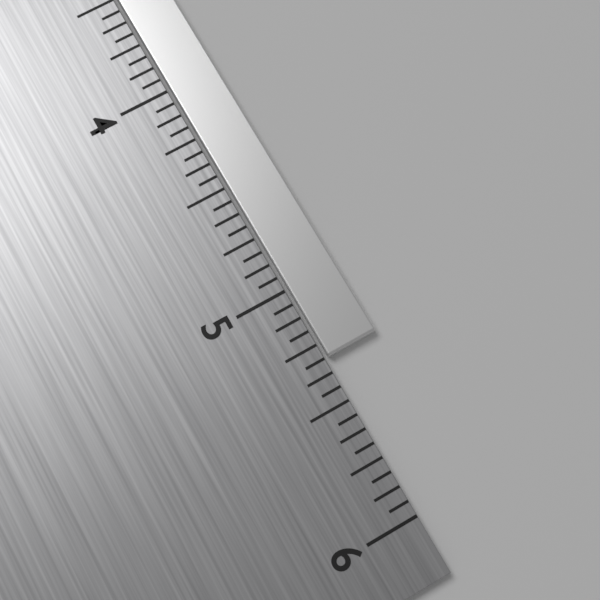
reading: 5.3125 in
